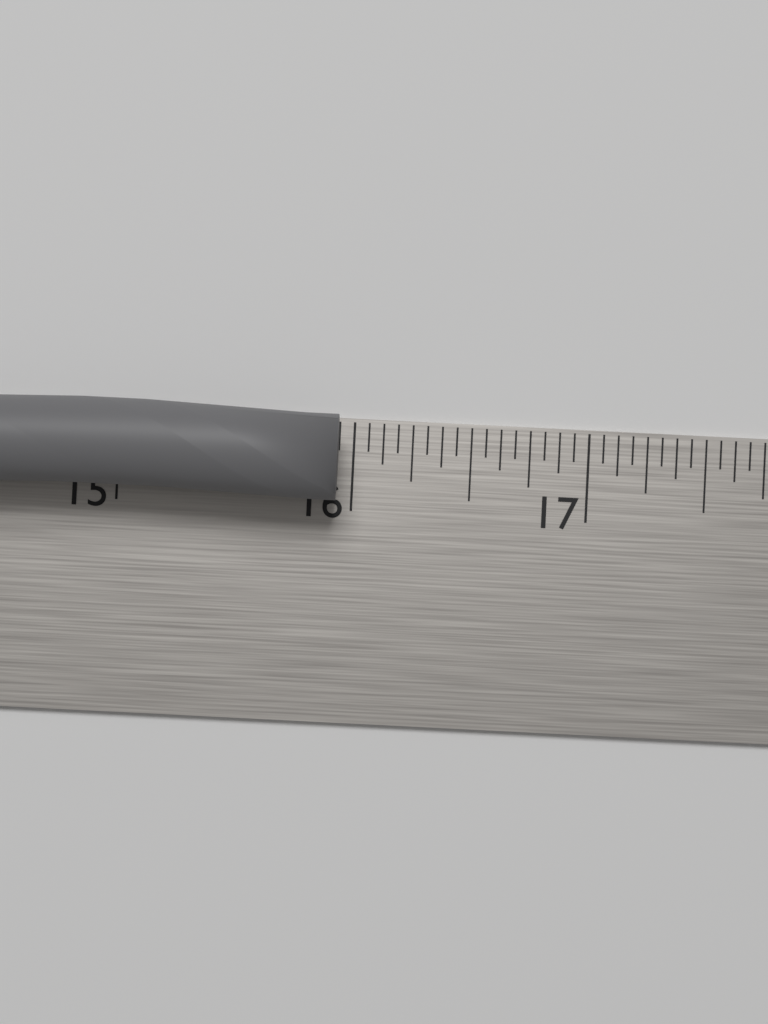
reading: 15.9375 in
